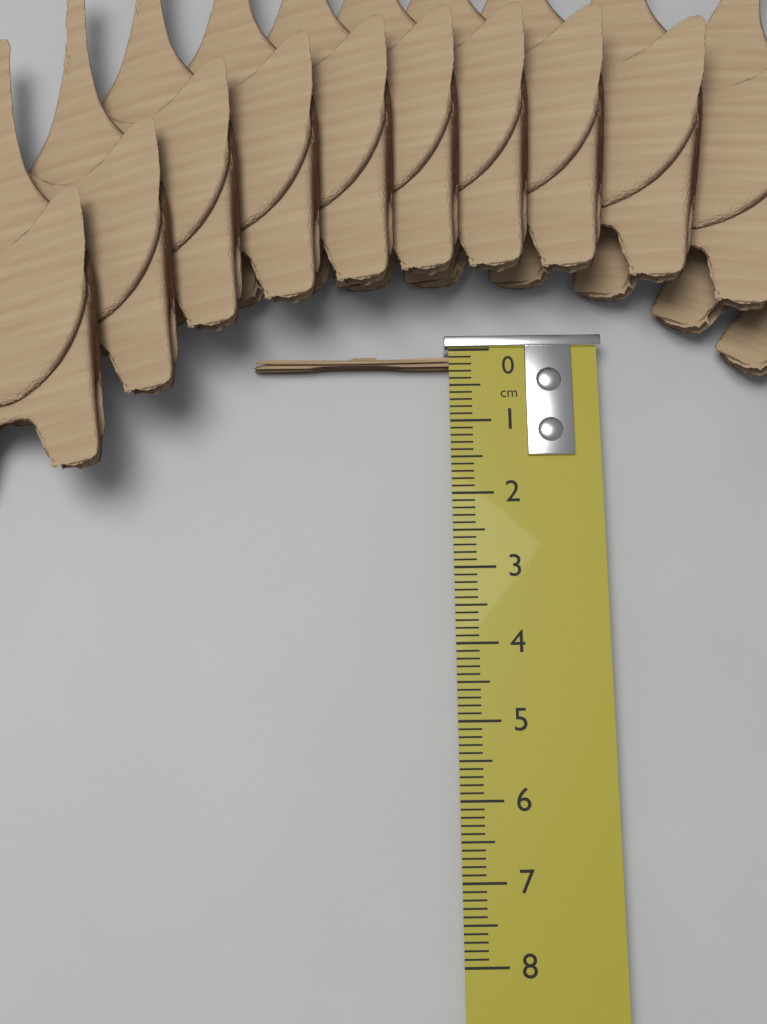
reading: 0.2 cm
